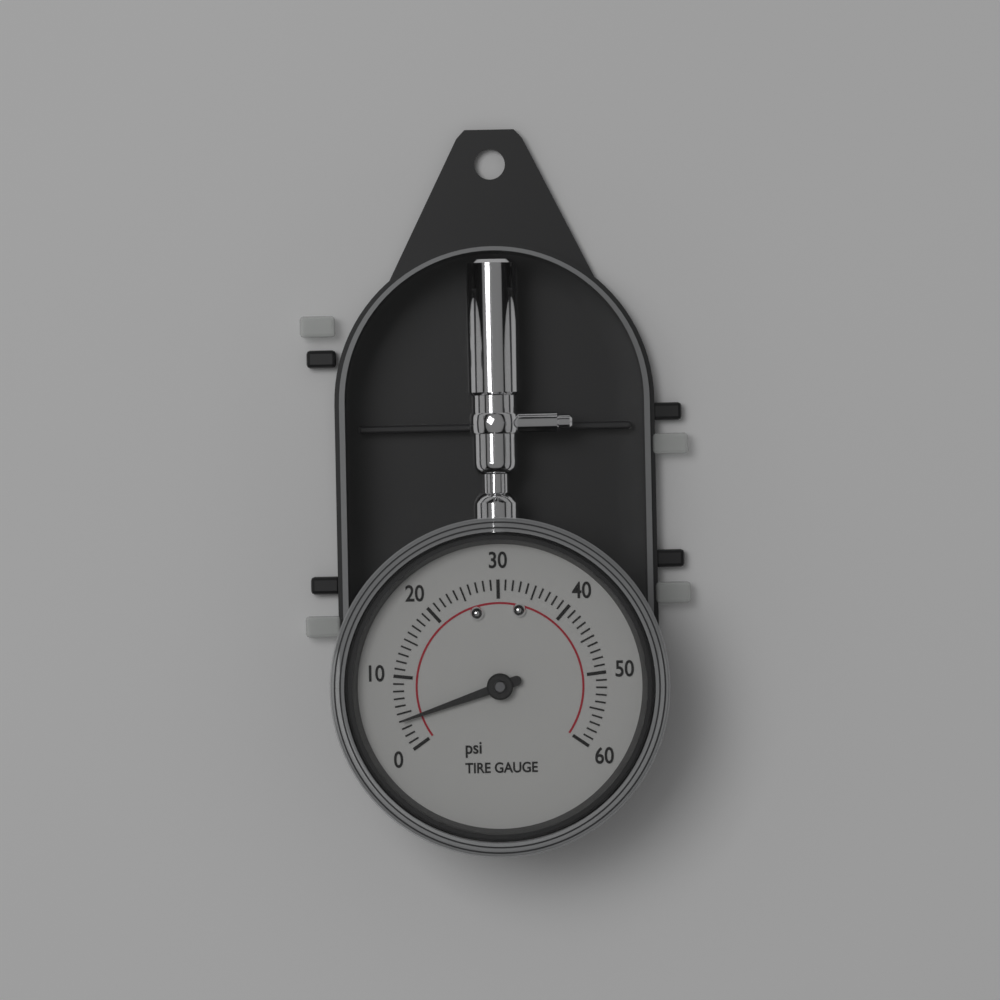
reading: 4 psi
